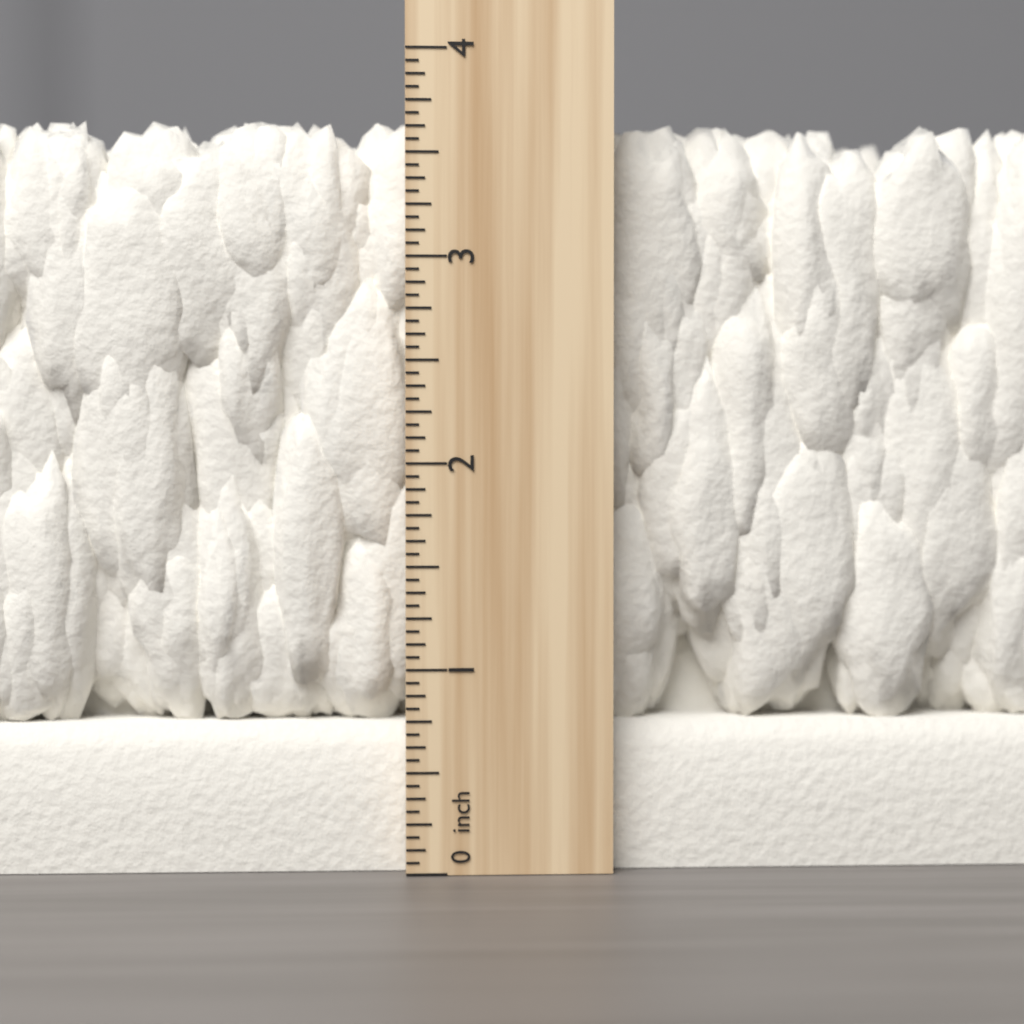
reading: 3.6875 inch
